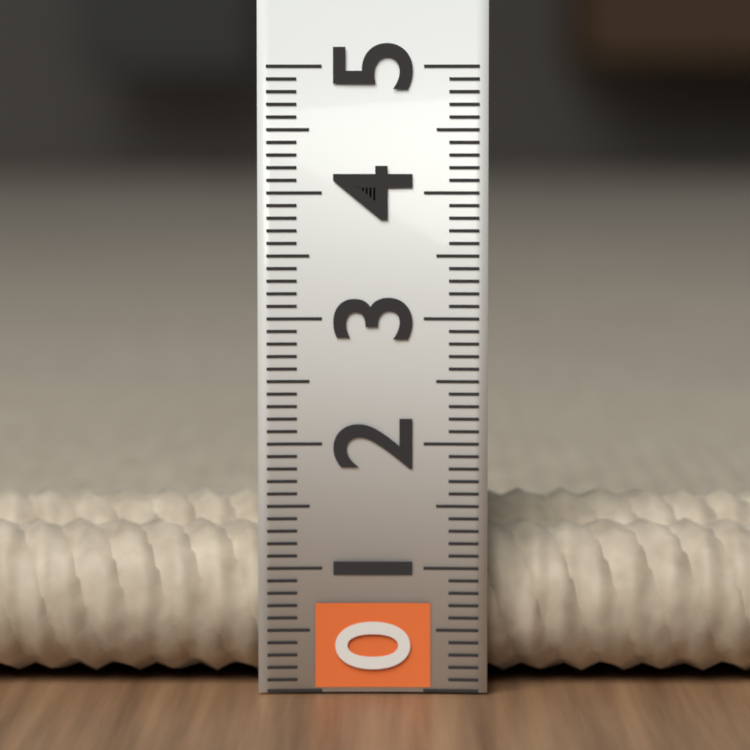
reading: 1.5 (no unit)
